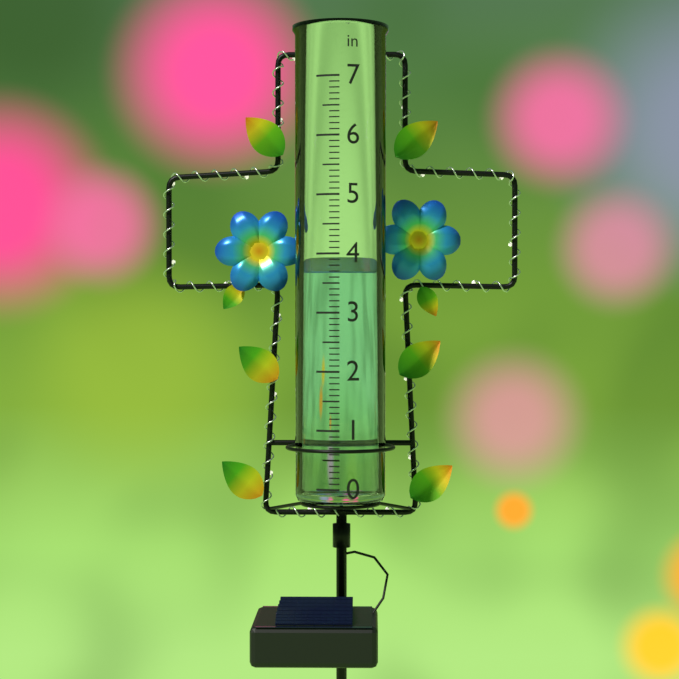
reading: 3.7 in
